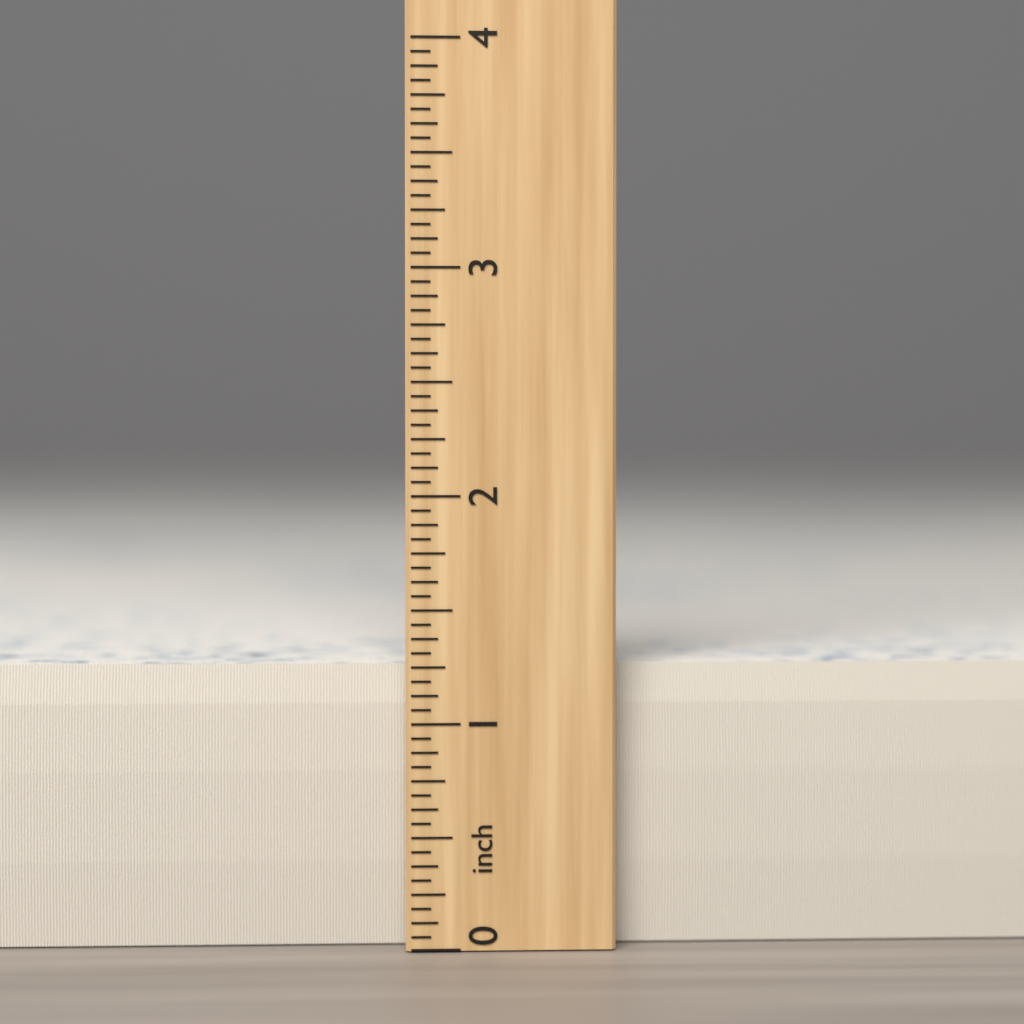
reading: 1.2500 inch
